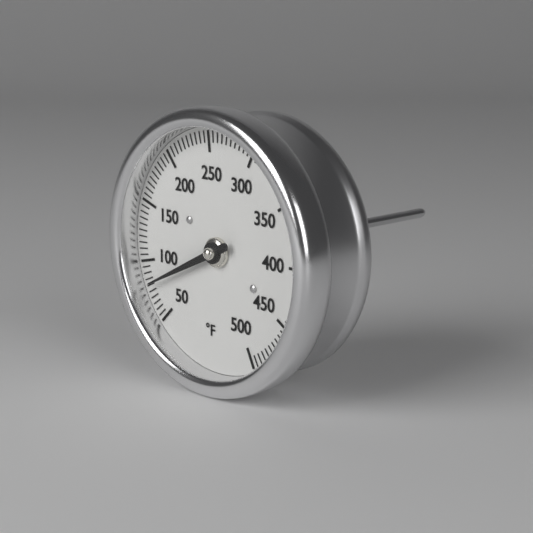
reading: 80 °F
